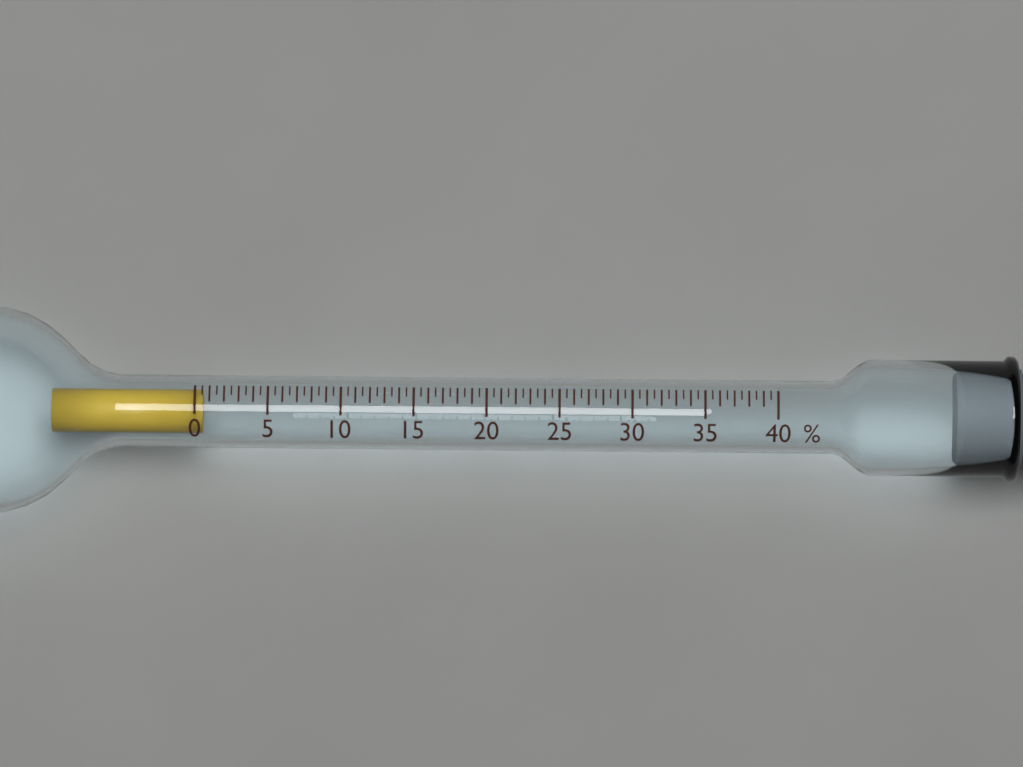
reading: 0.5 %
